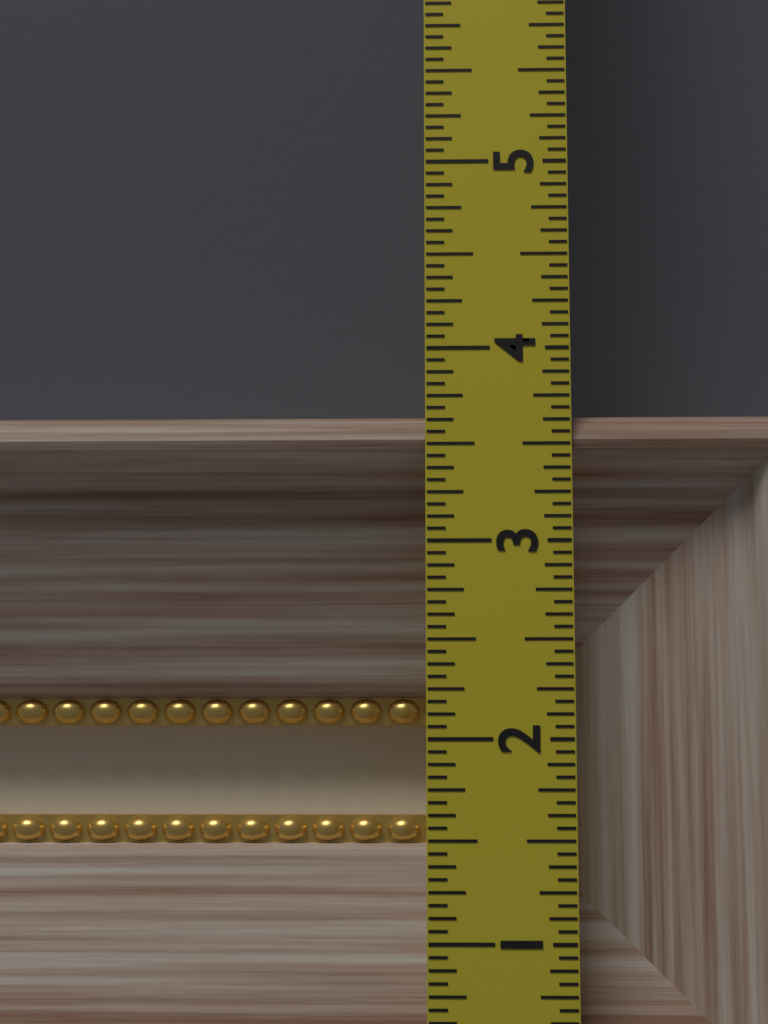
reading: 3.6875 in
